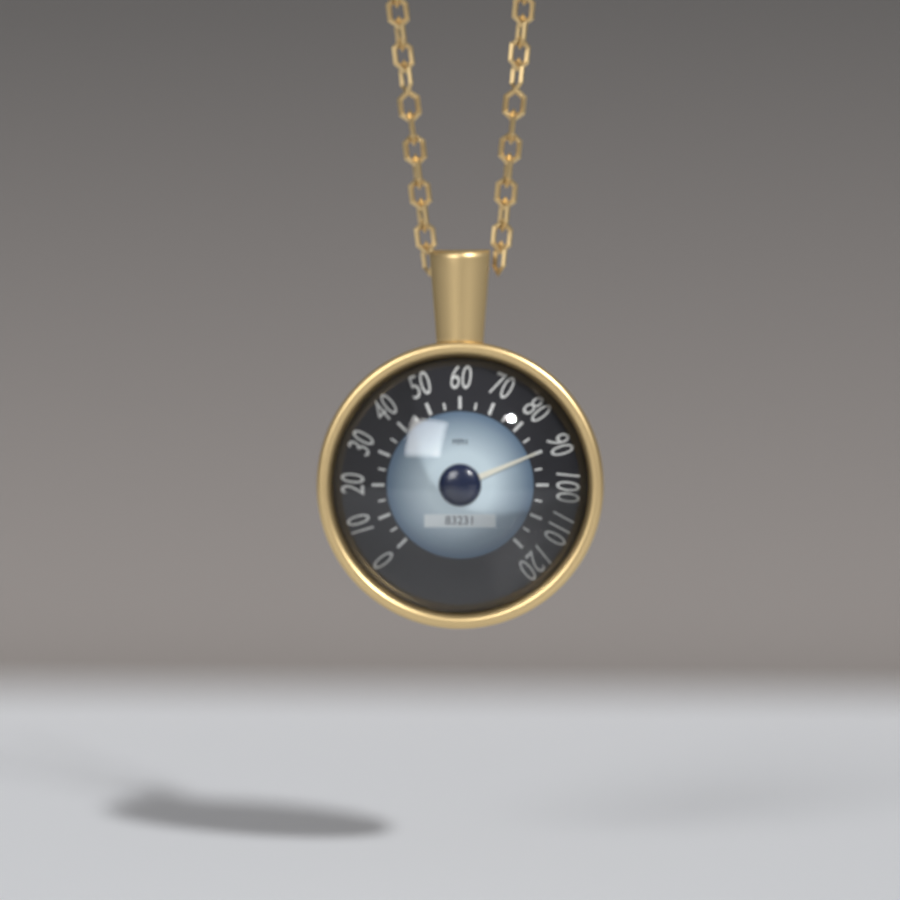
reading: 90 mph
